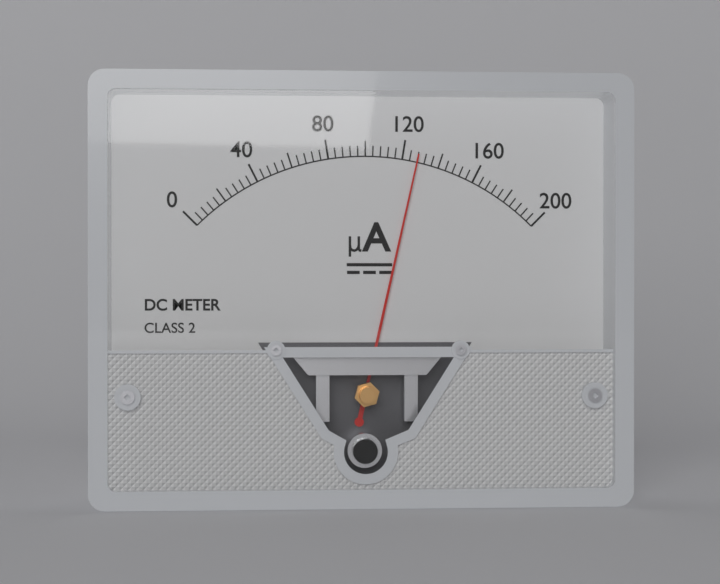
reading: 128 µA
